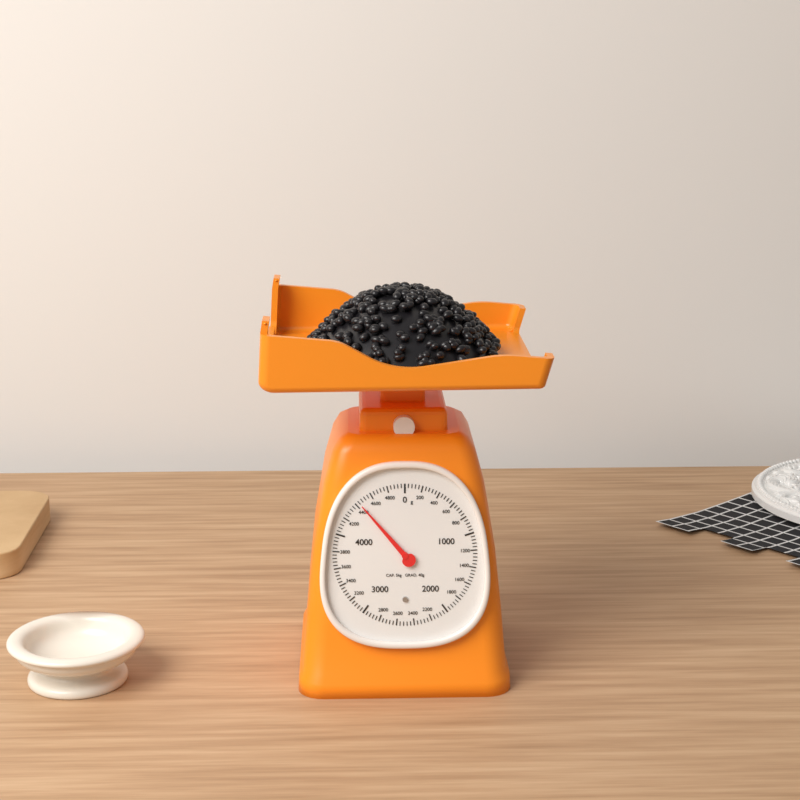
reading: 4440 g
